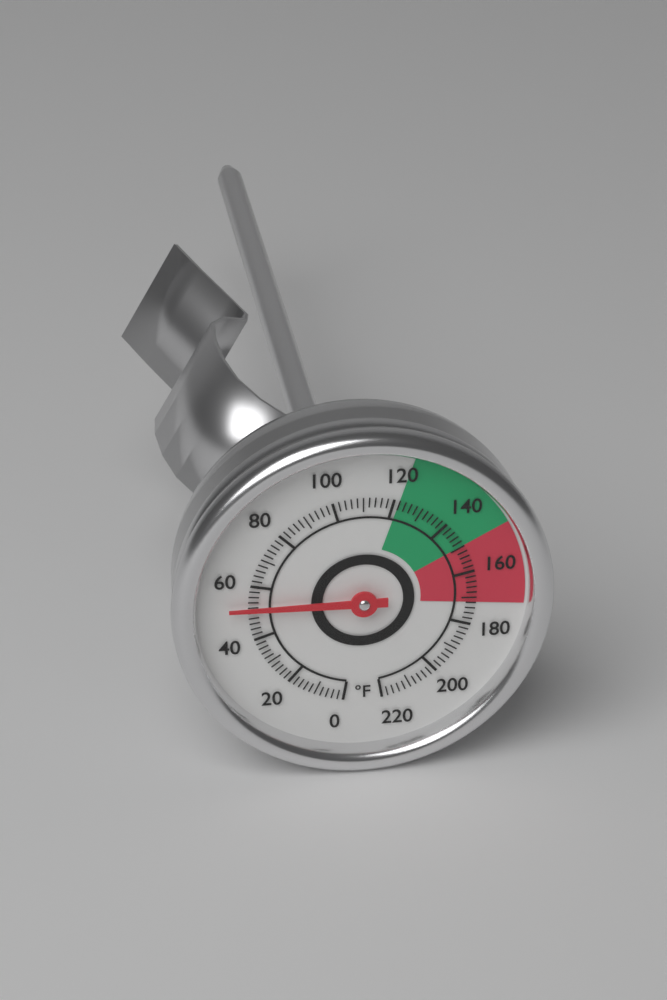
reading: 52 °F
